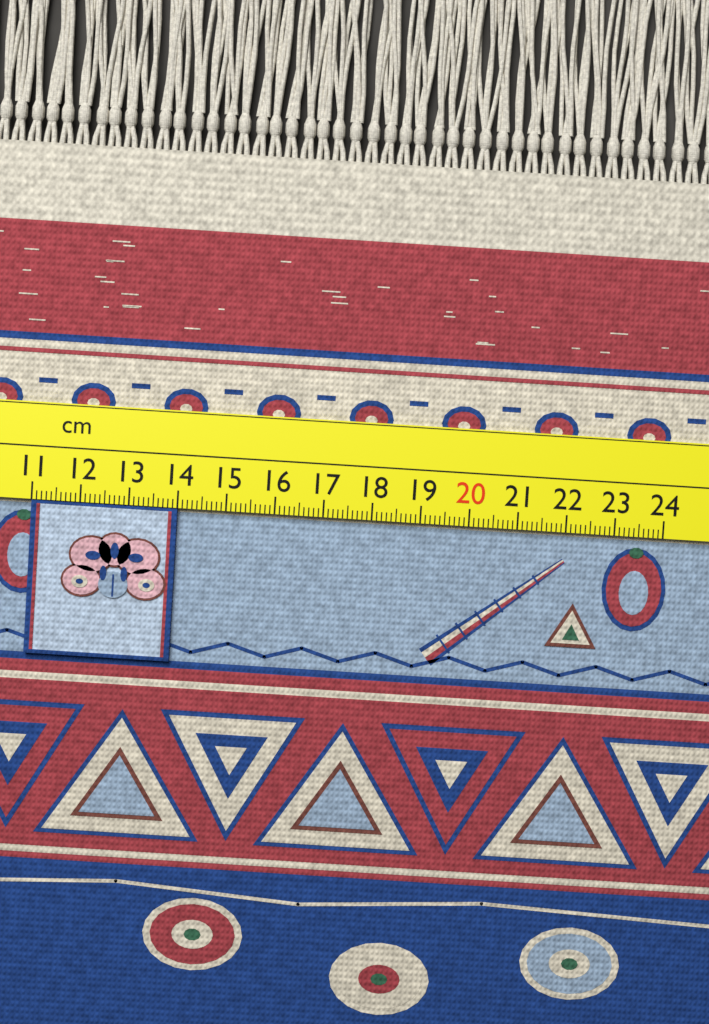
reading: 14.0 cm
